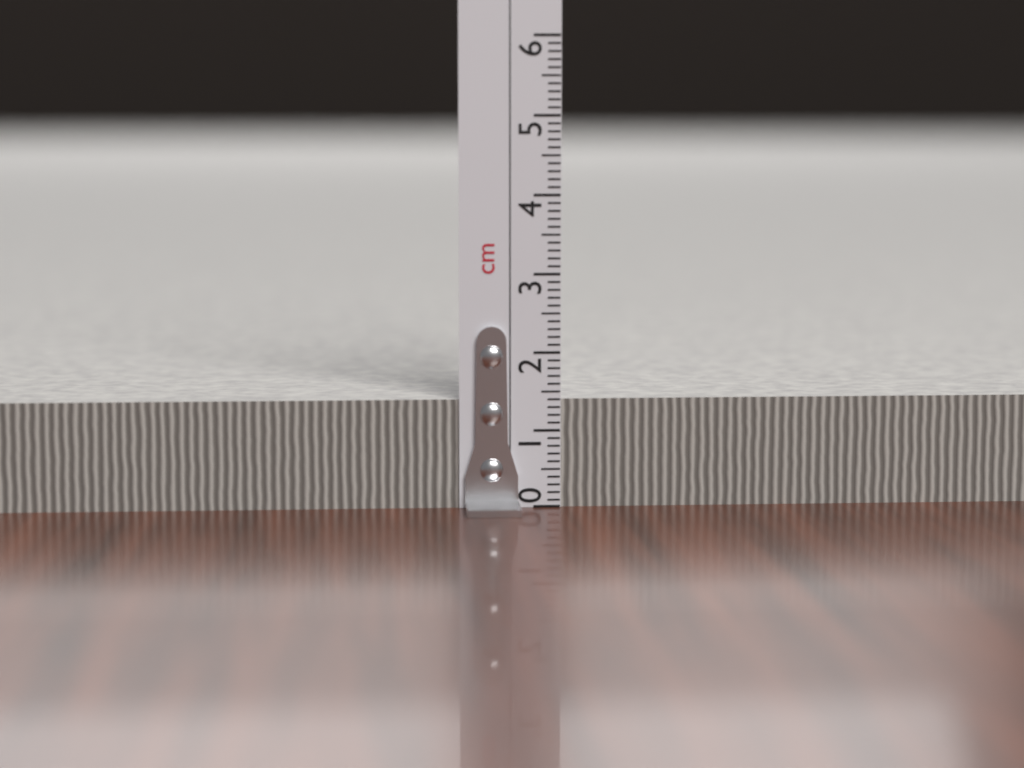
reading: 1.4 cm
